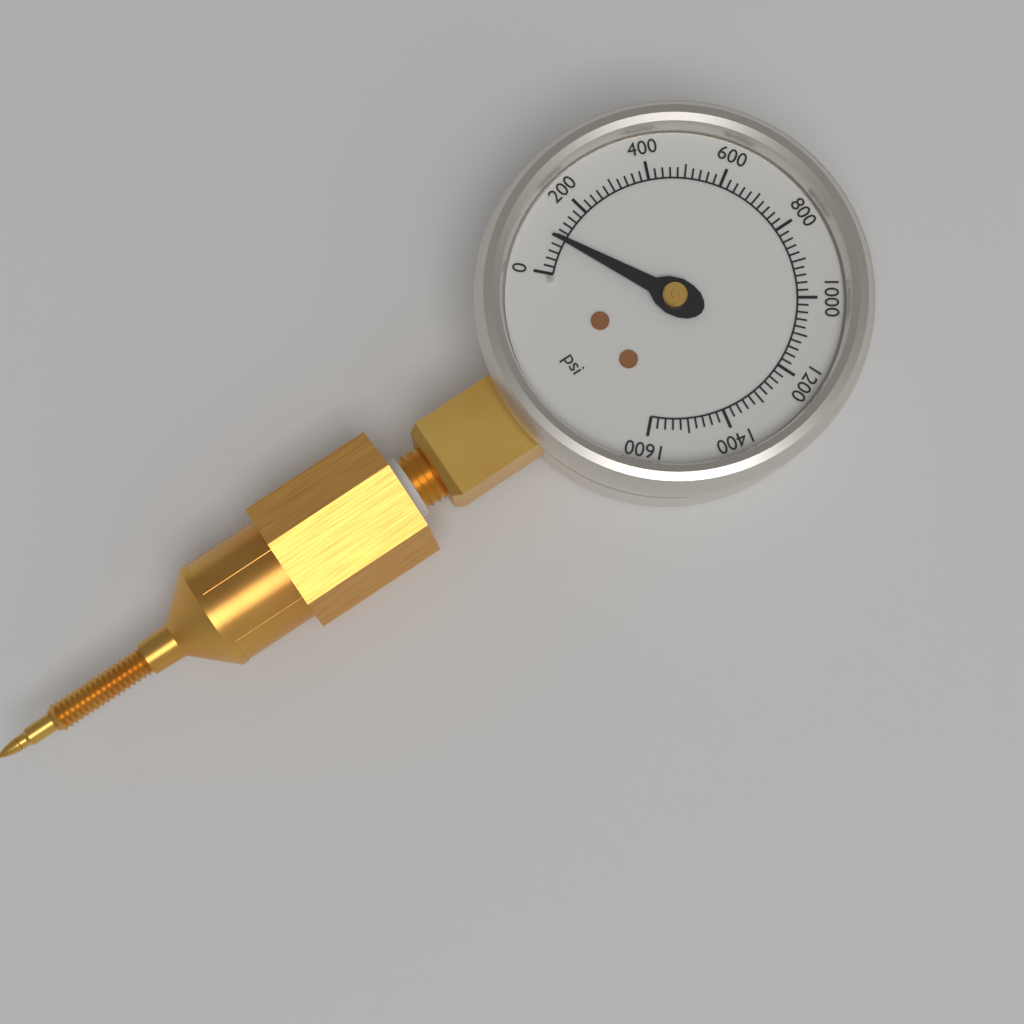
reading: 100 psi
